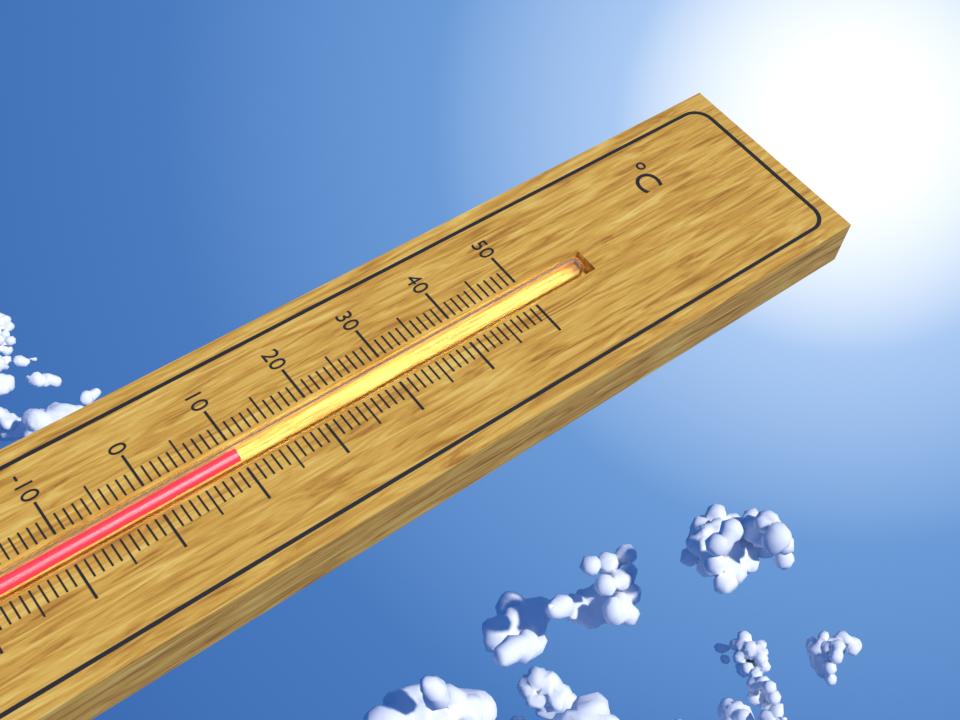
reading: 10 °C
